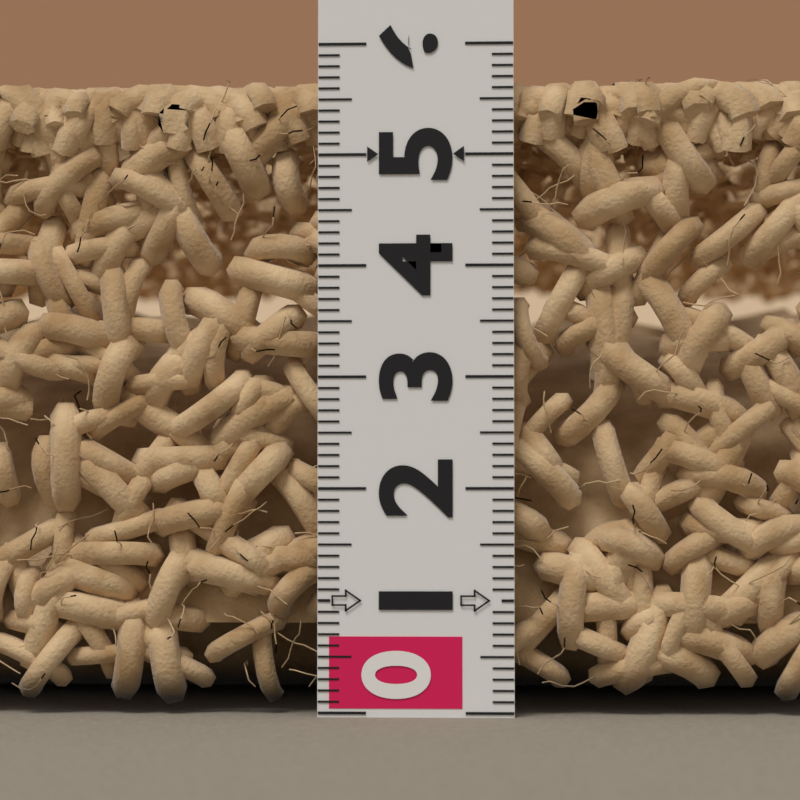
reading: 5.7 (no unit)
